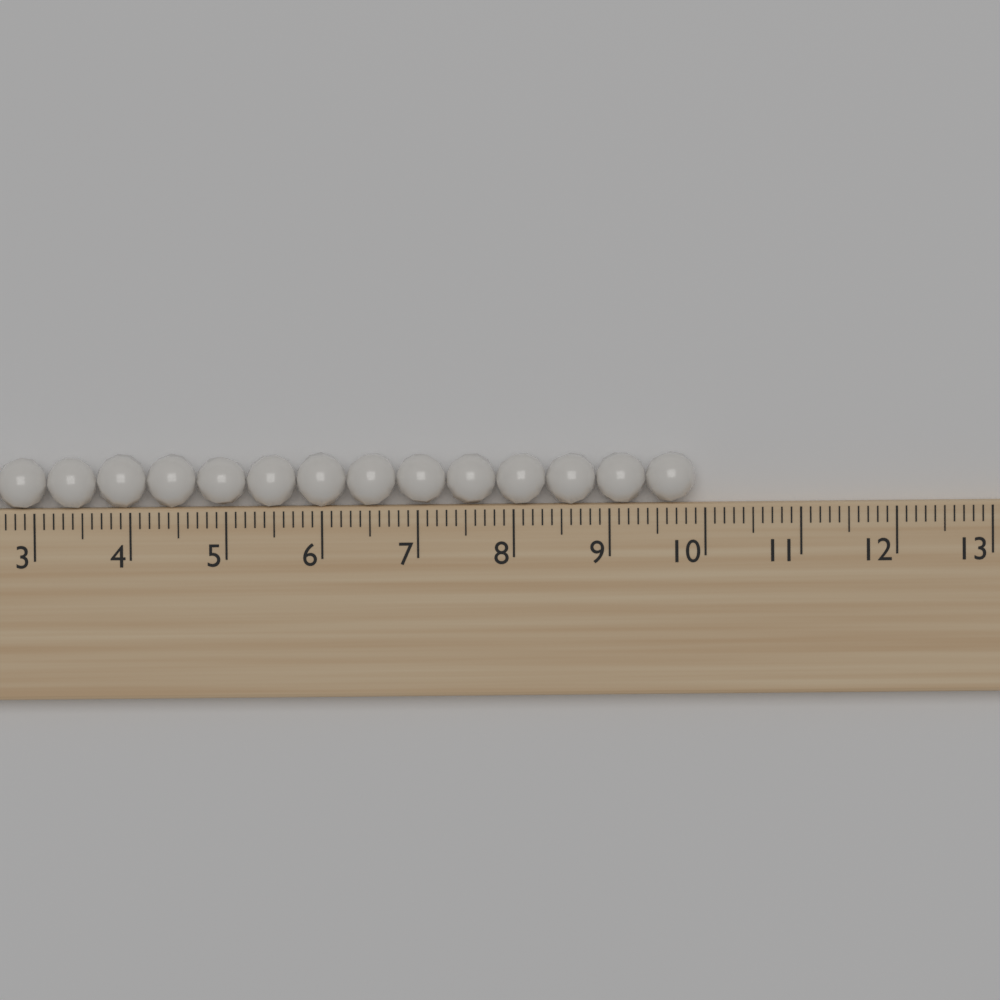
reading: 9.9 (no unit)
